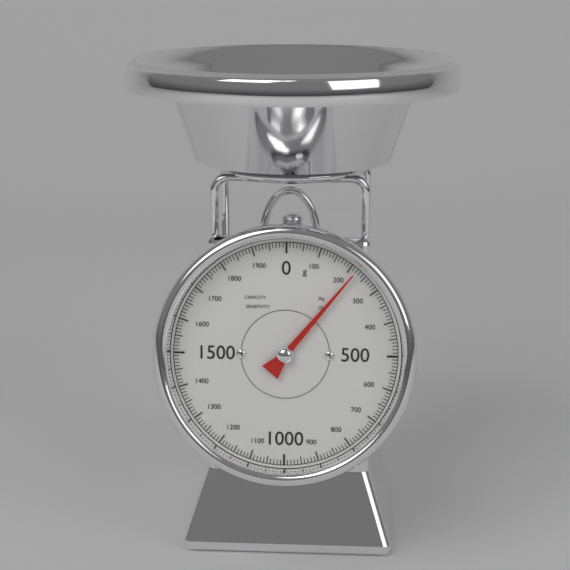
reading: 220 g
